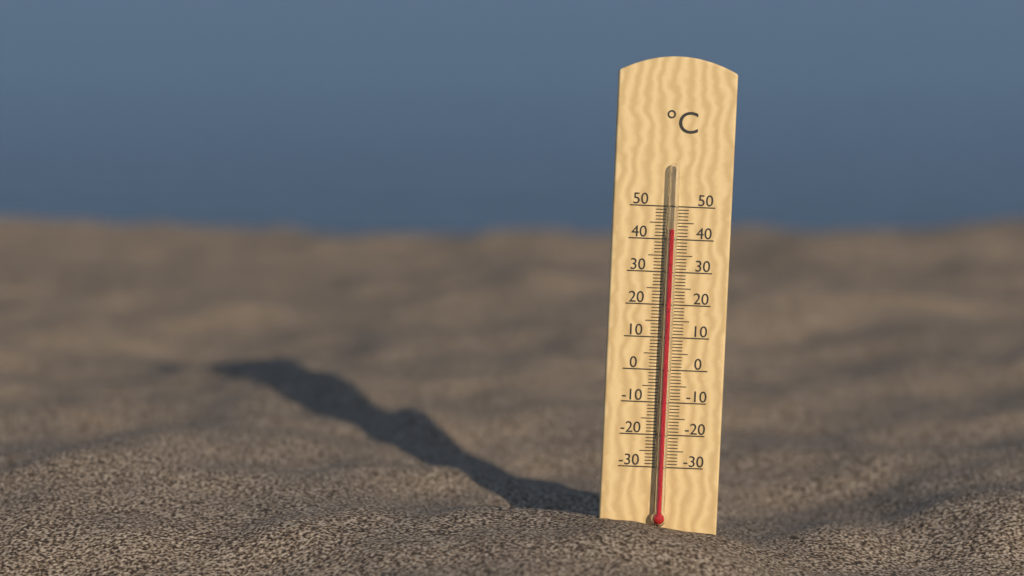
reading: 43 °C
